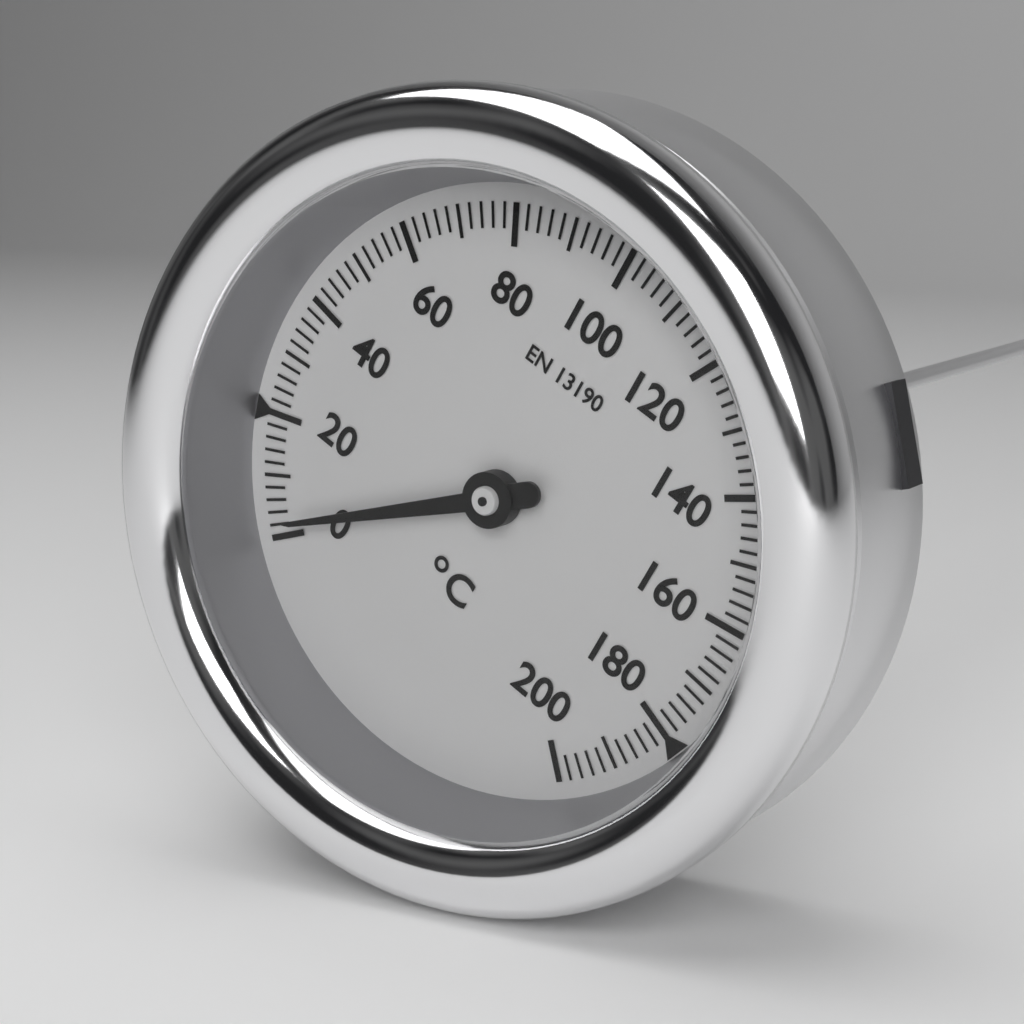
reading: 2 °C
